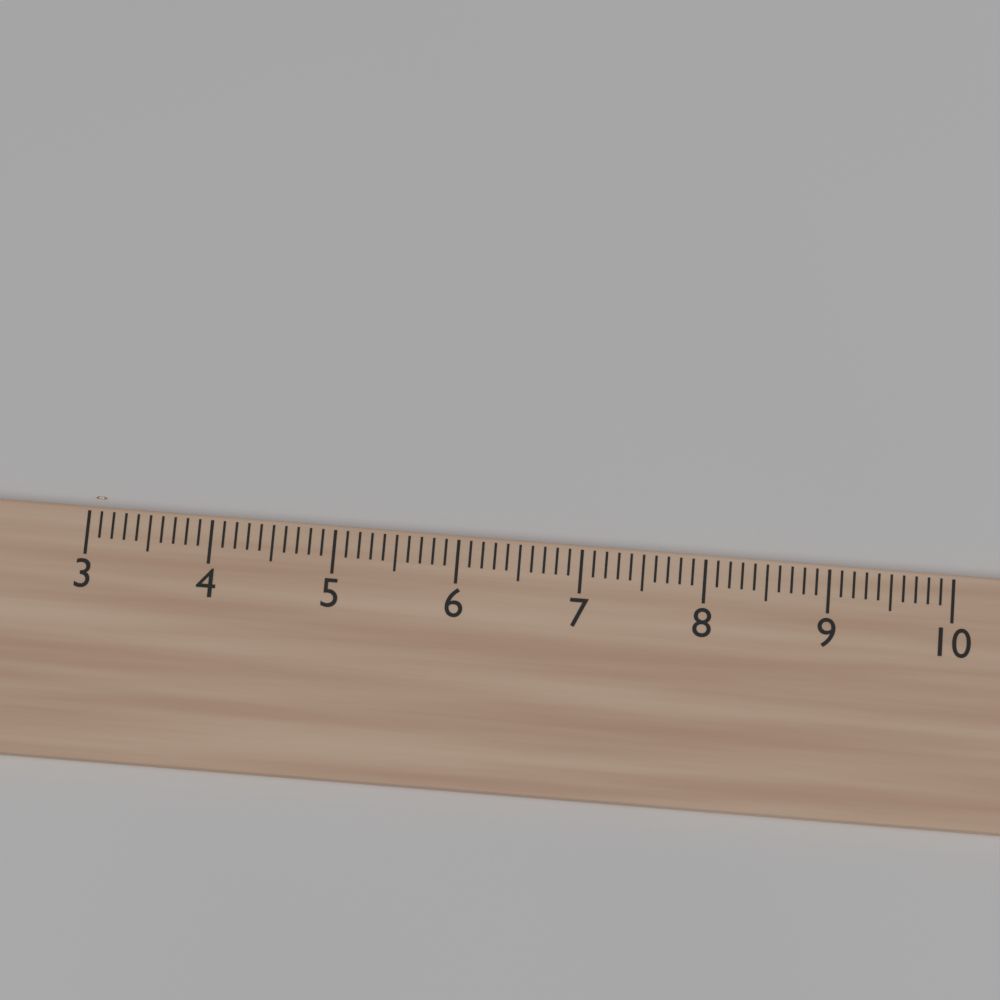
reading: 3.1 (no unit)
